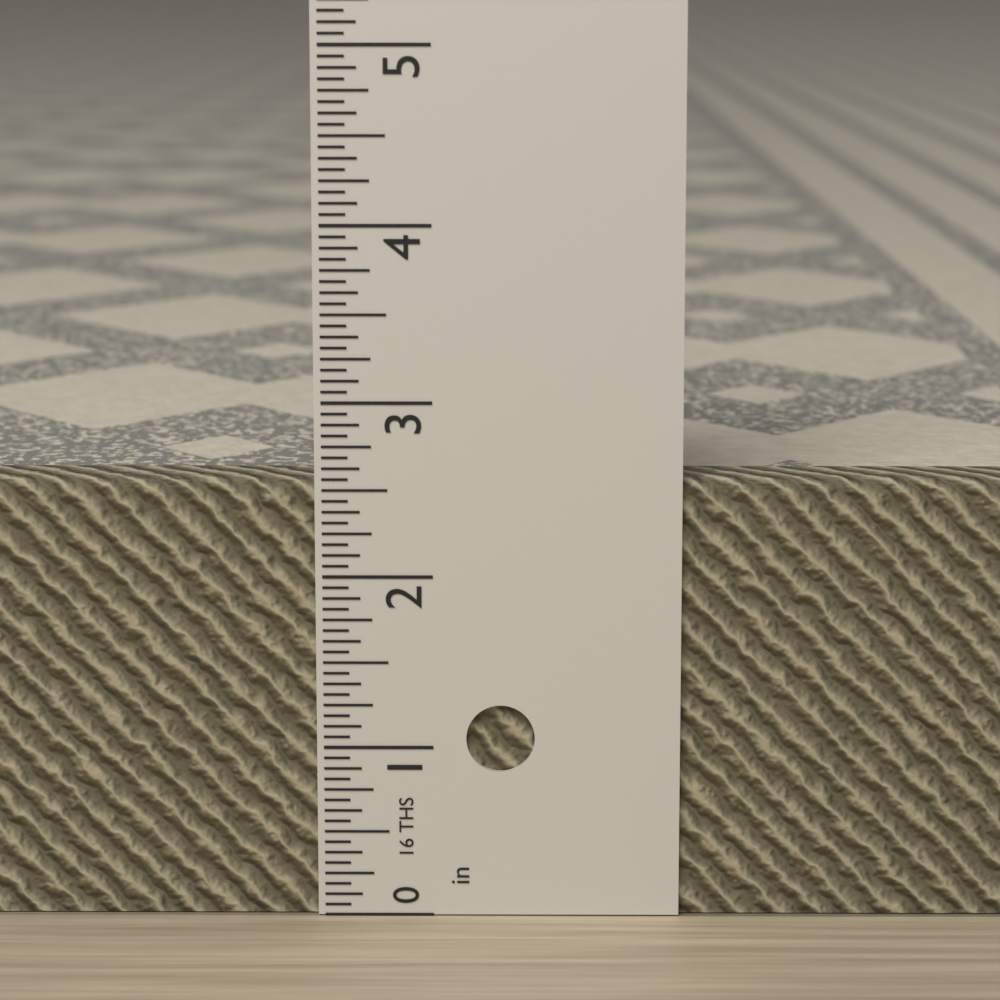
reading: 2.5625 in
